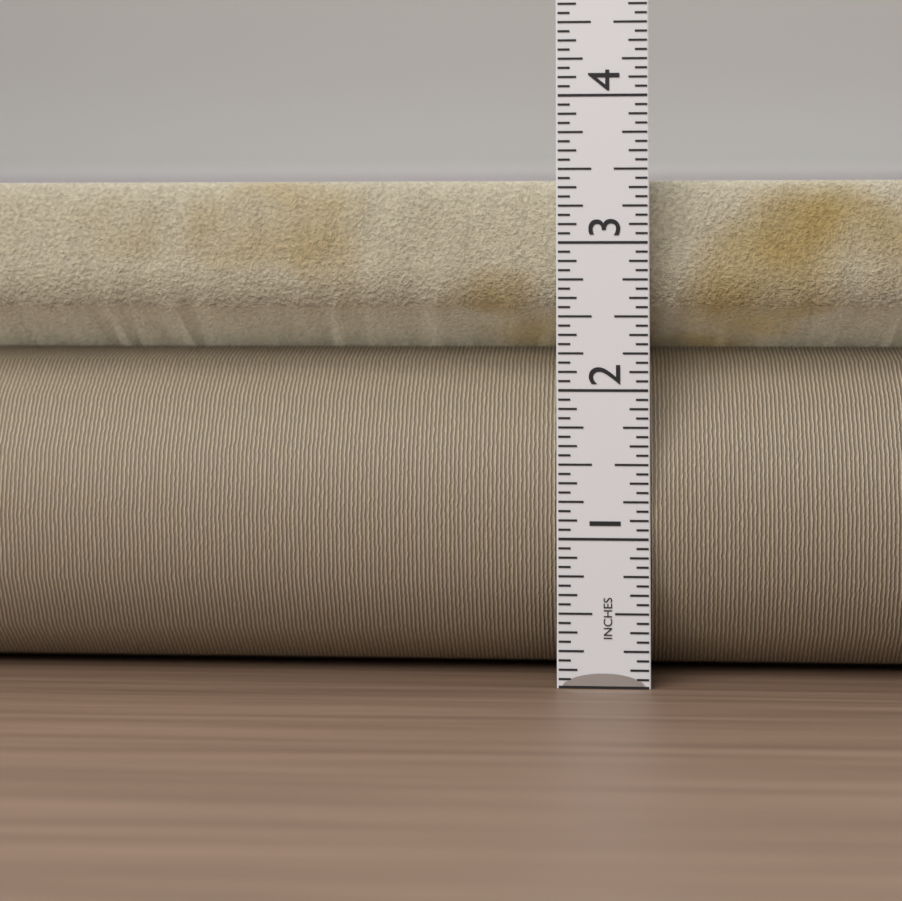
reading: 3.4375 in
